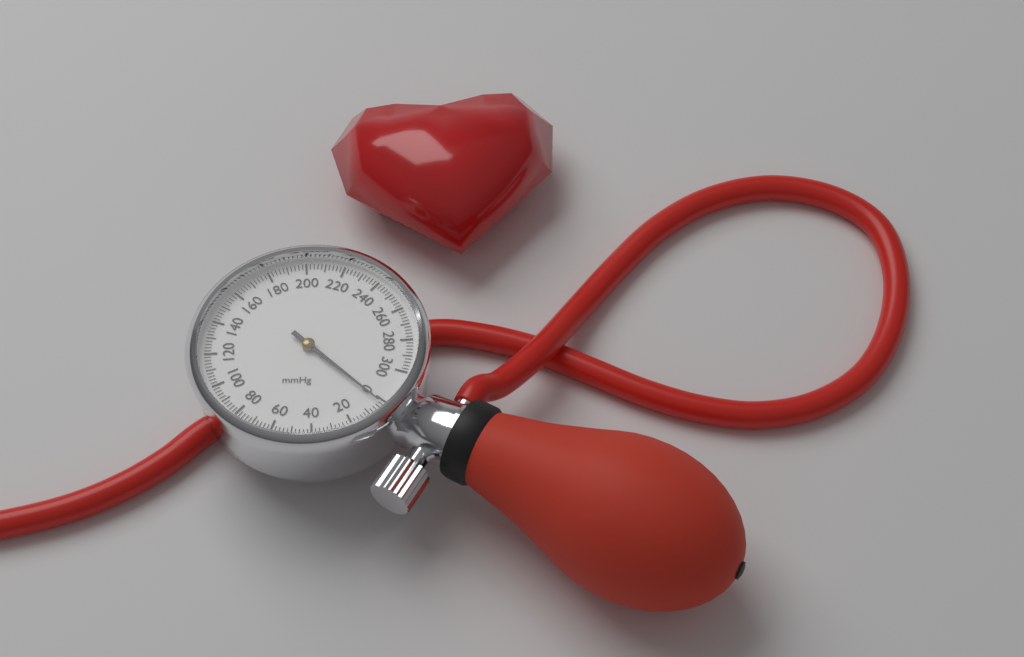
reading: 2 mmHg
